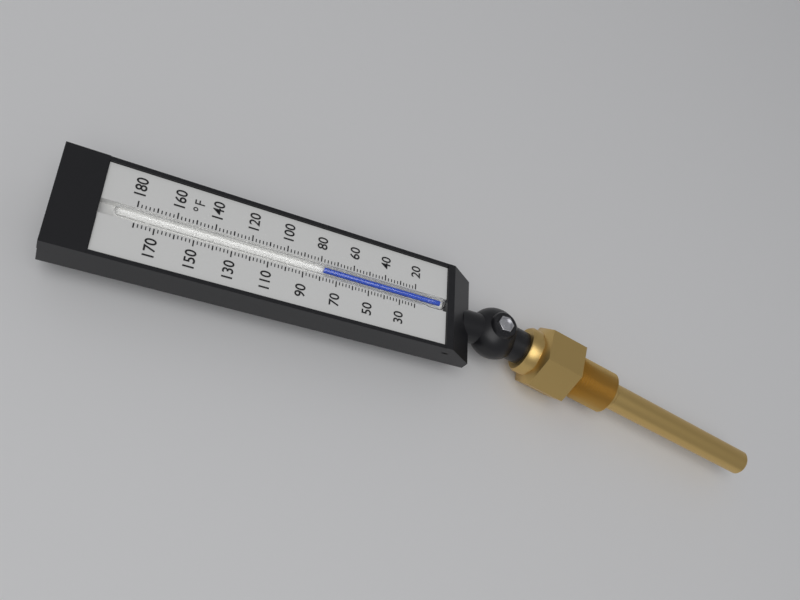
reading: 78 °F
